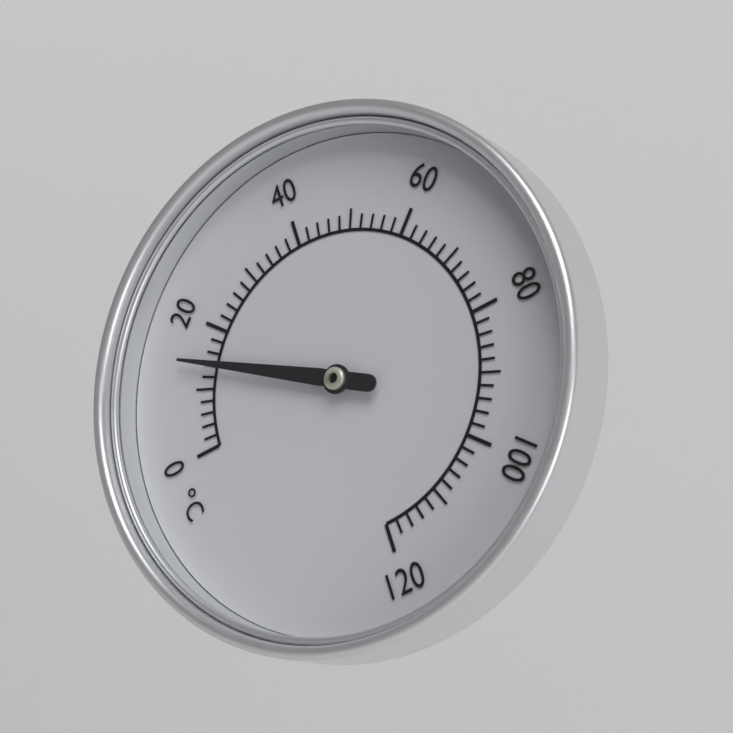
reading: 14 °C
